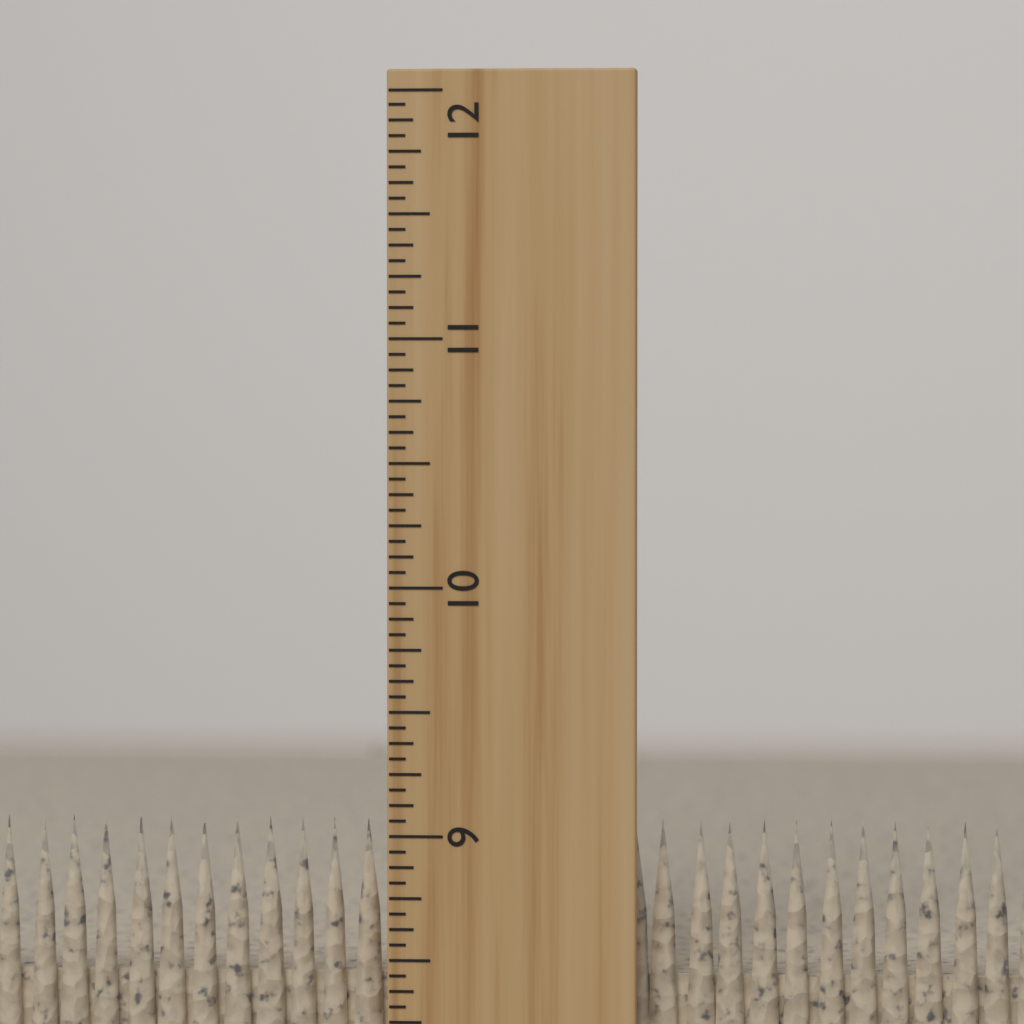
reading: 9.0625 inch
